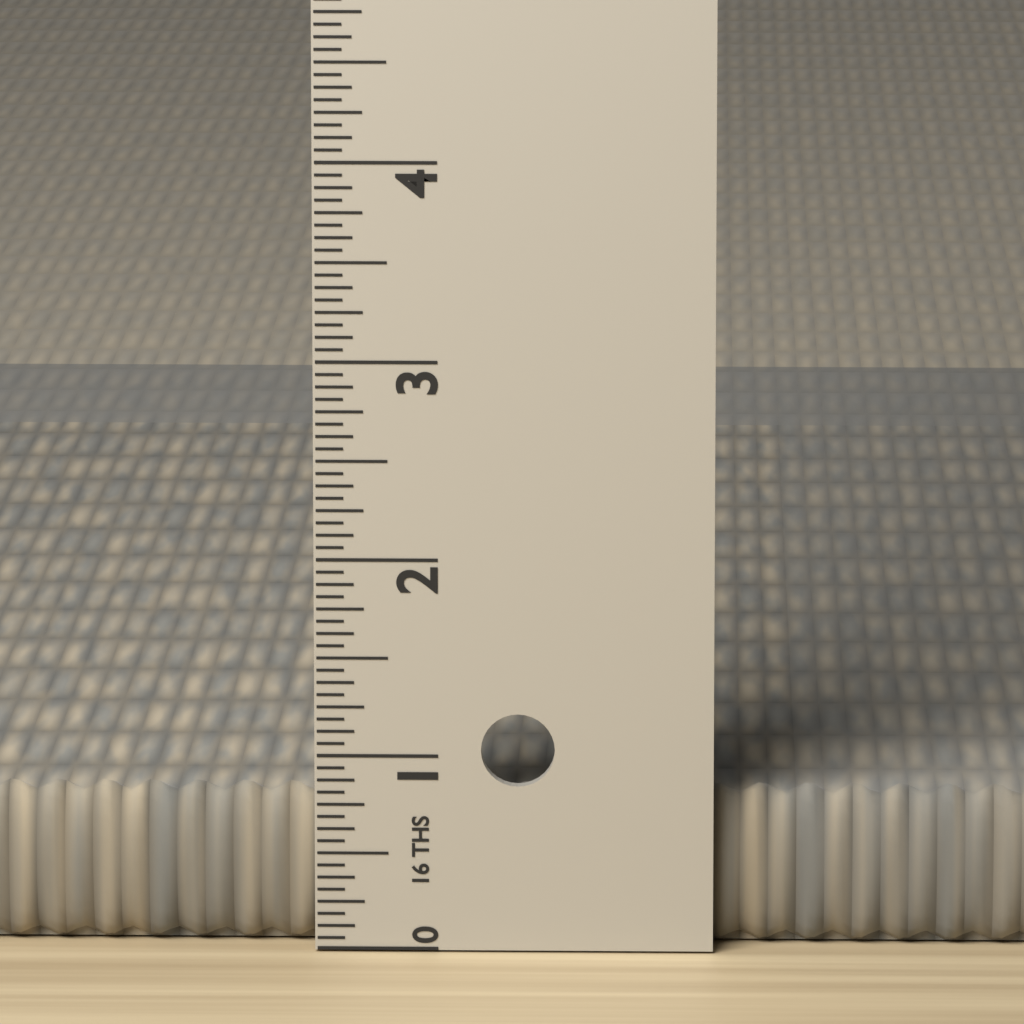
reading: 0.8125 in
